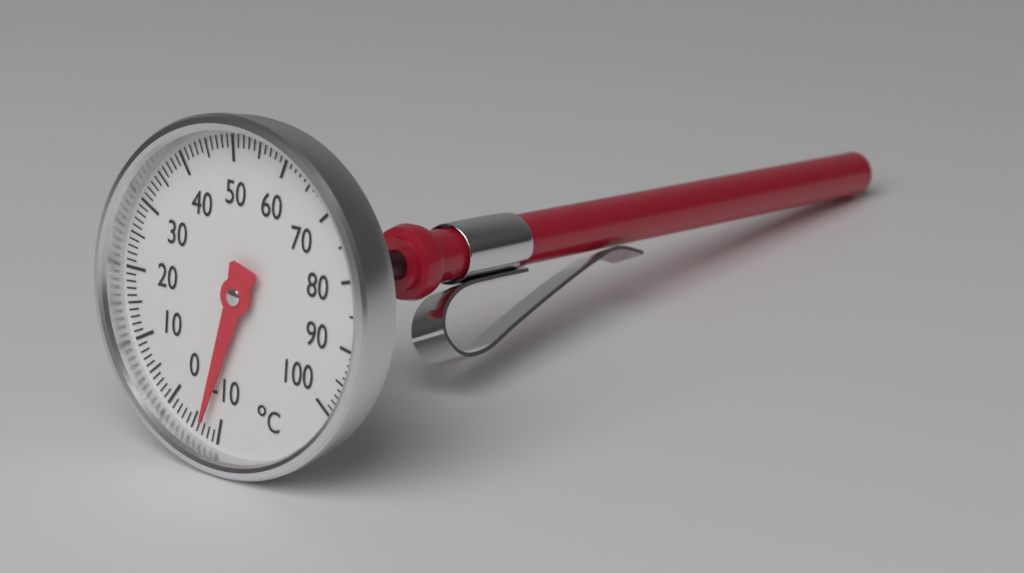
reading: -7 °C
